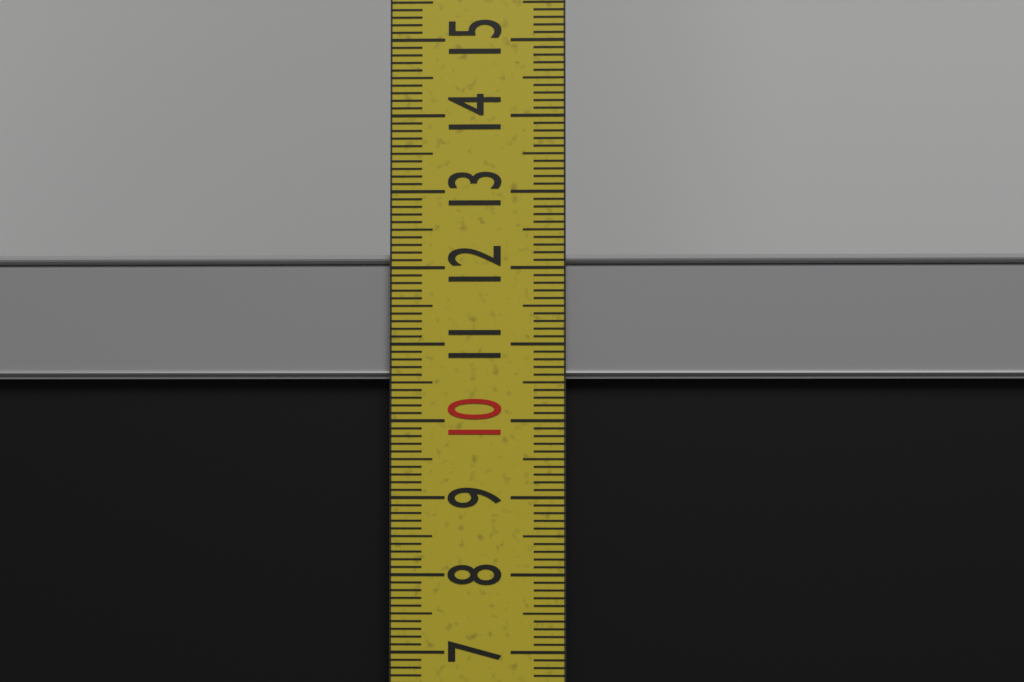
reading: 12.2 cm
